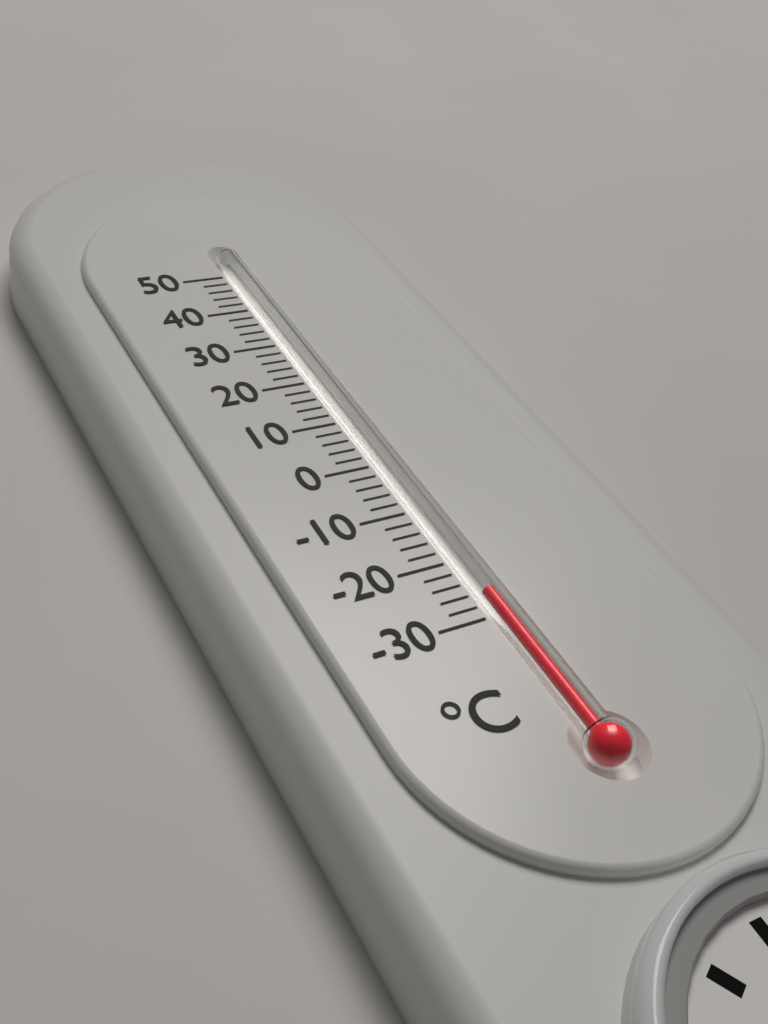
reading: -26 °C
